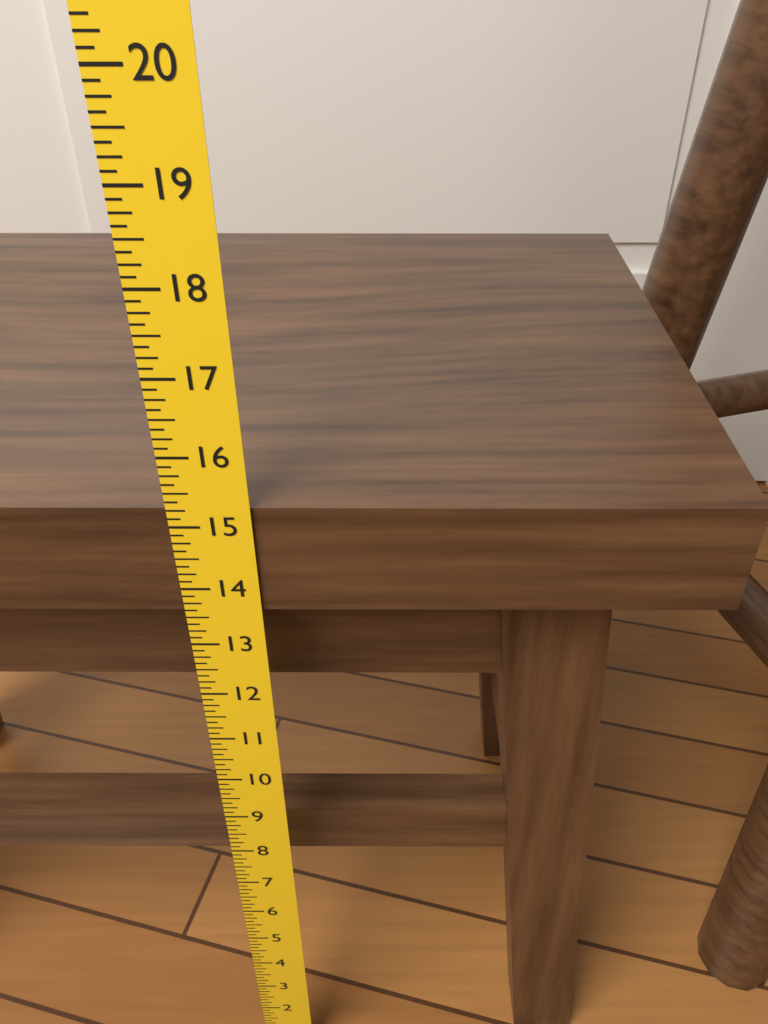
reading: 15.250 in
